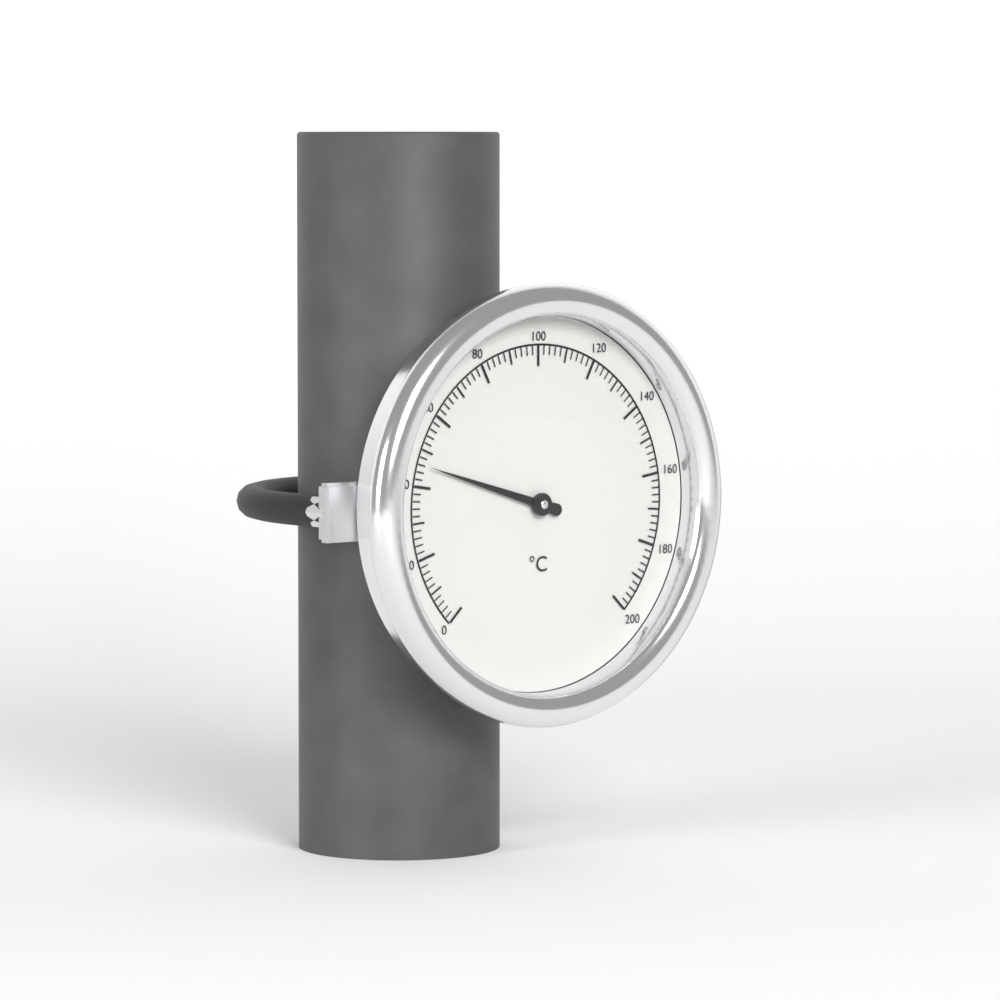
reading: 46 °C
